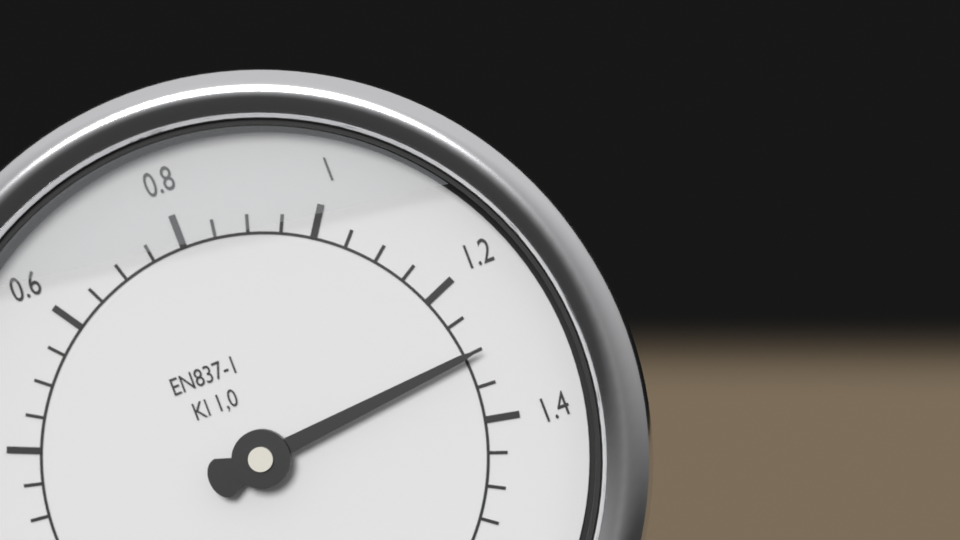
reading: 1.30 MPa
